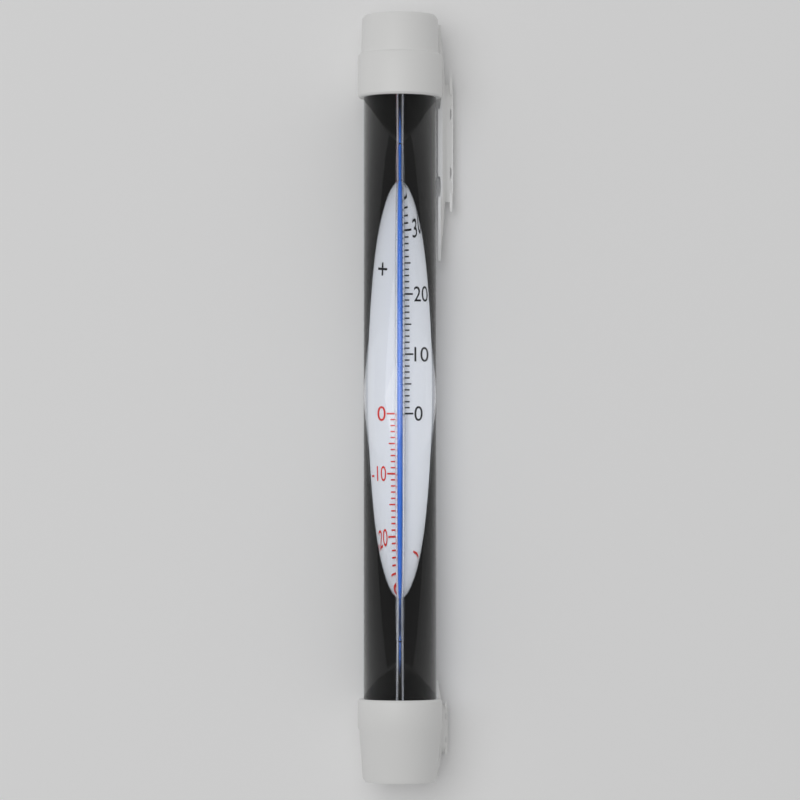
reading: 39 °C
